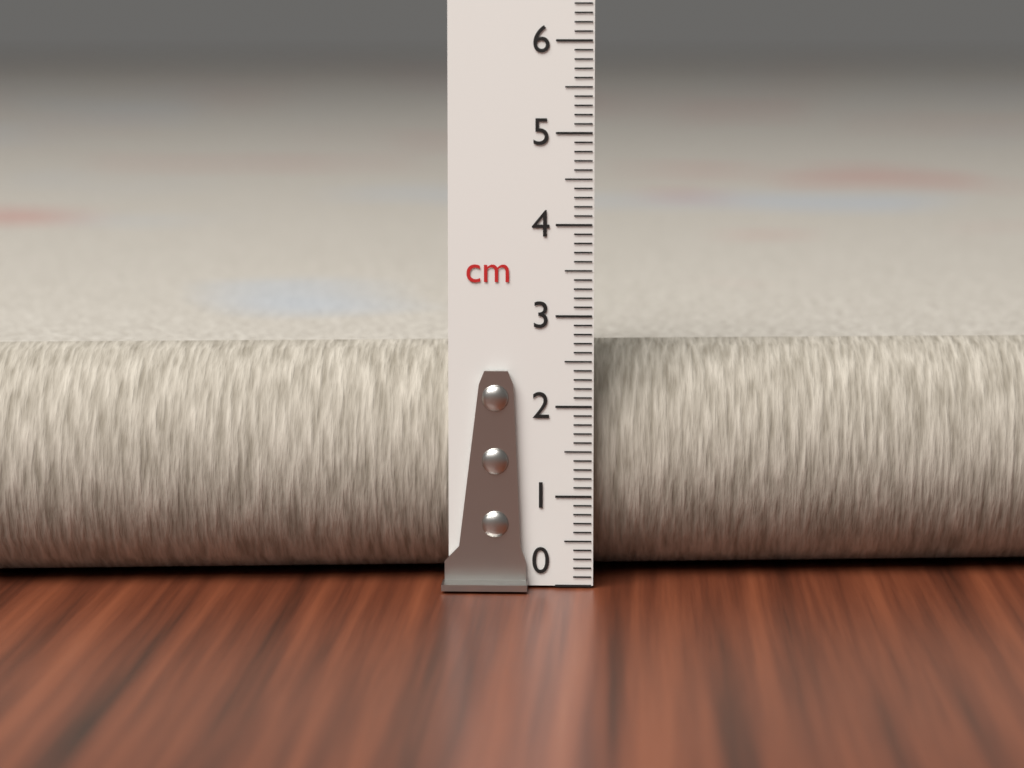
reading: 2.6 cm
